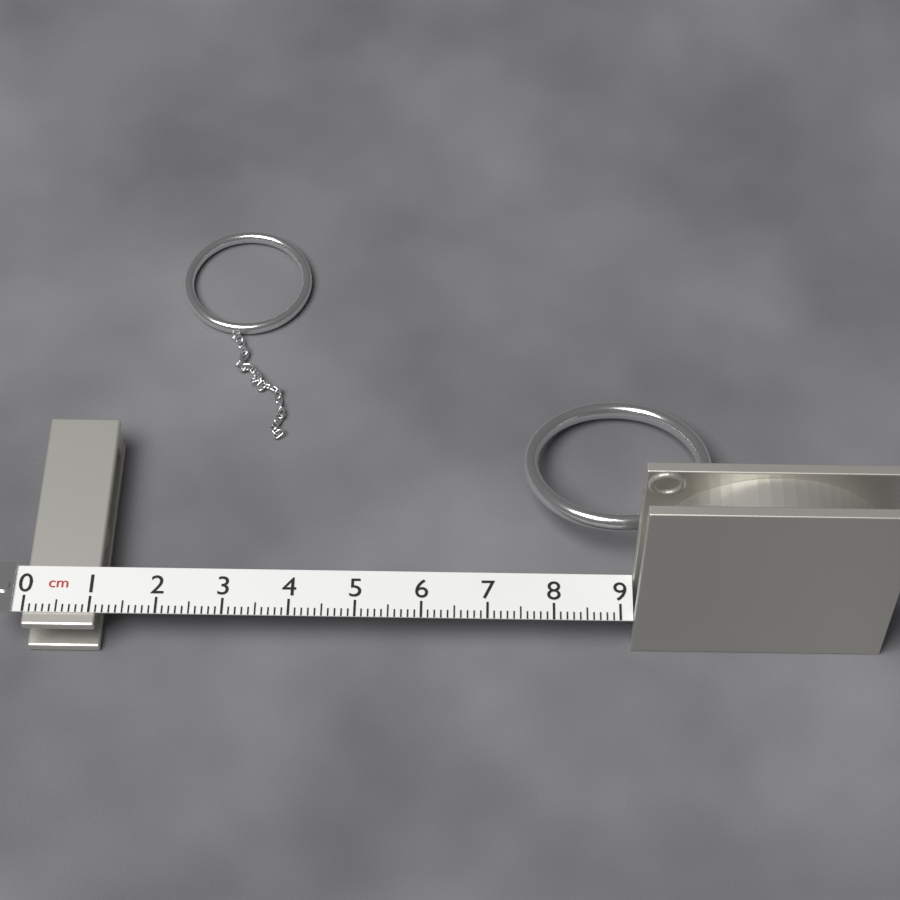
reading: 1.1 cm
